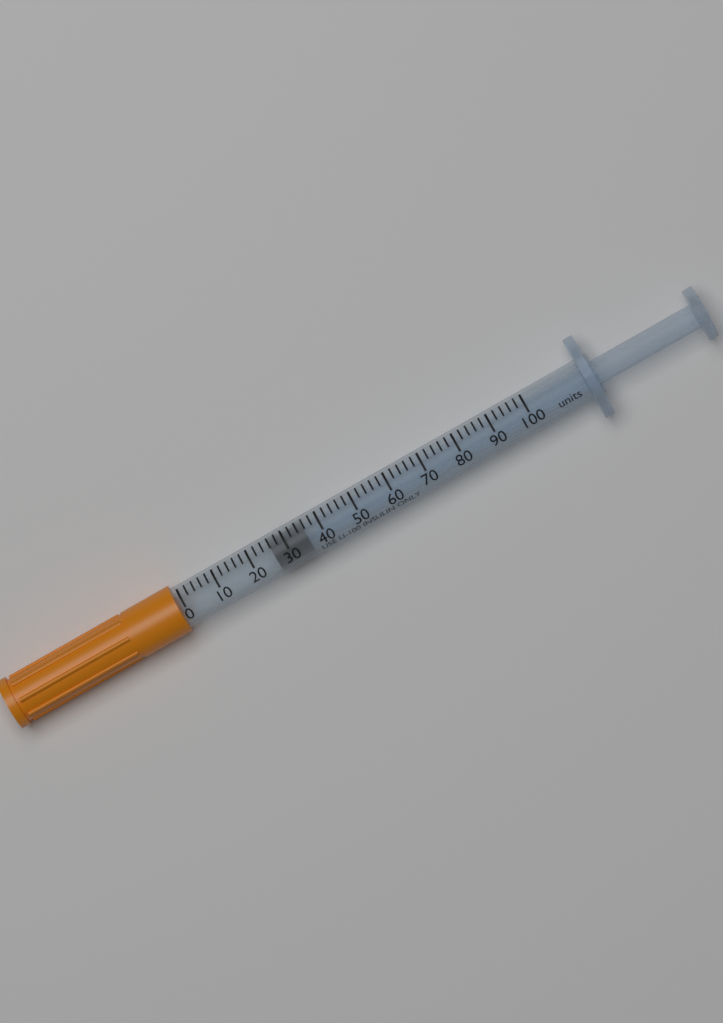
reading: 26 units
